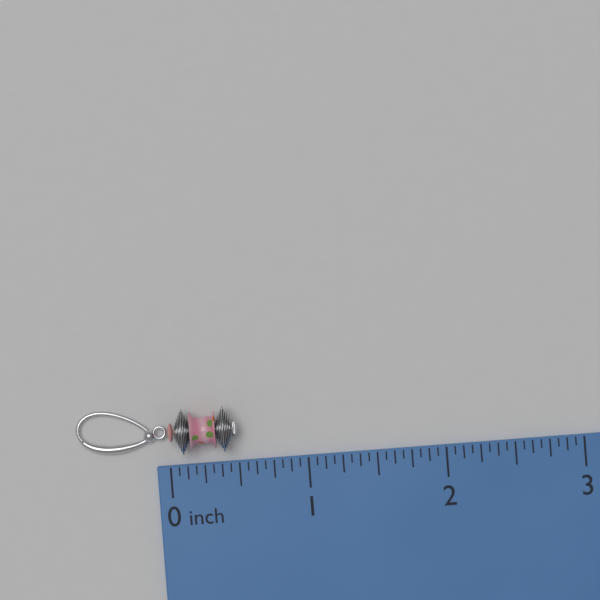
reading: 0.5000 inch
